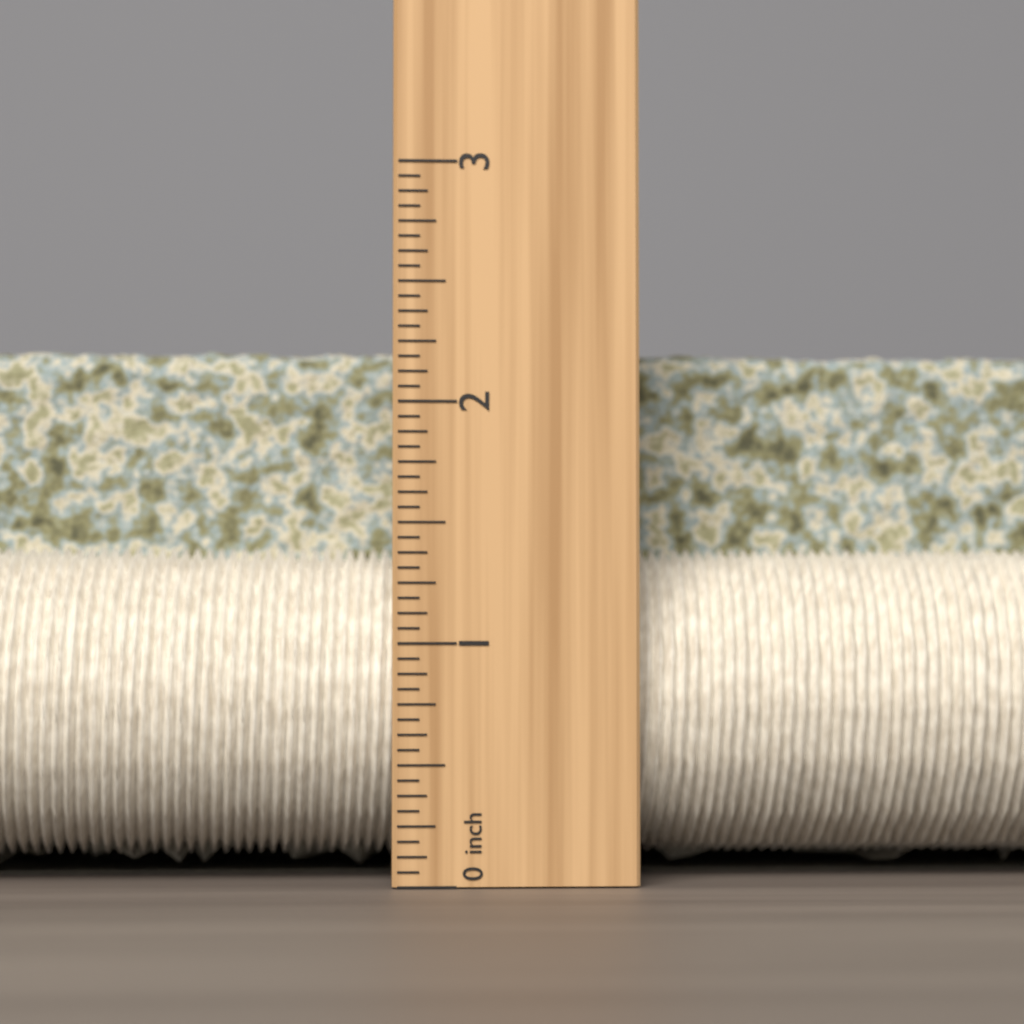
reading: 2.3125 inch
